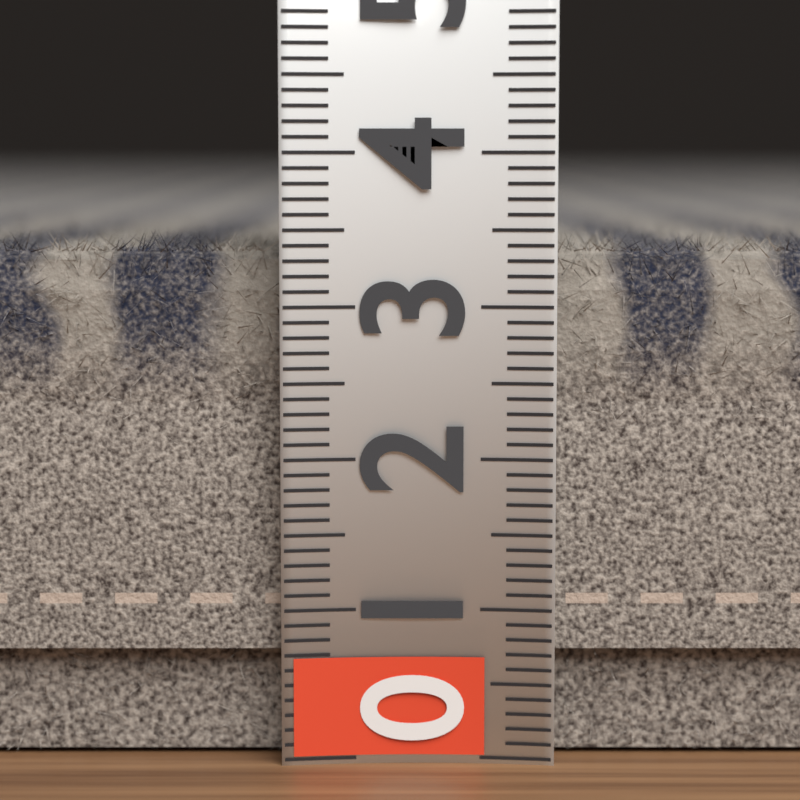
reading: 3.5 (no unit)
